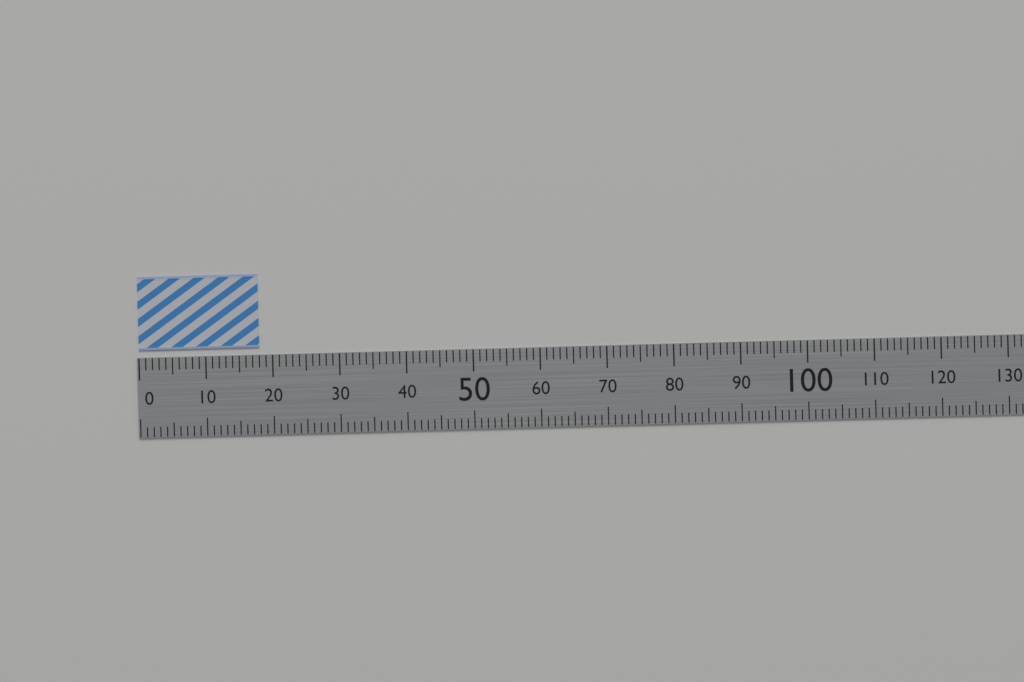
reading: 18 (no unit)
